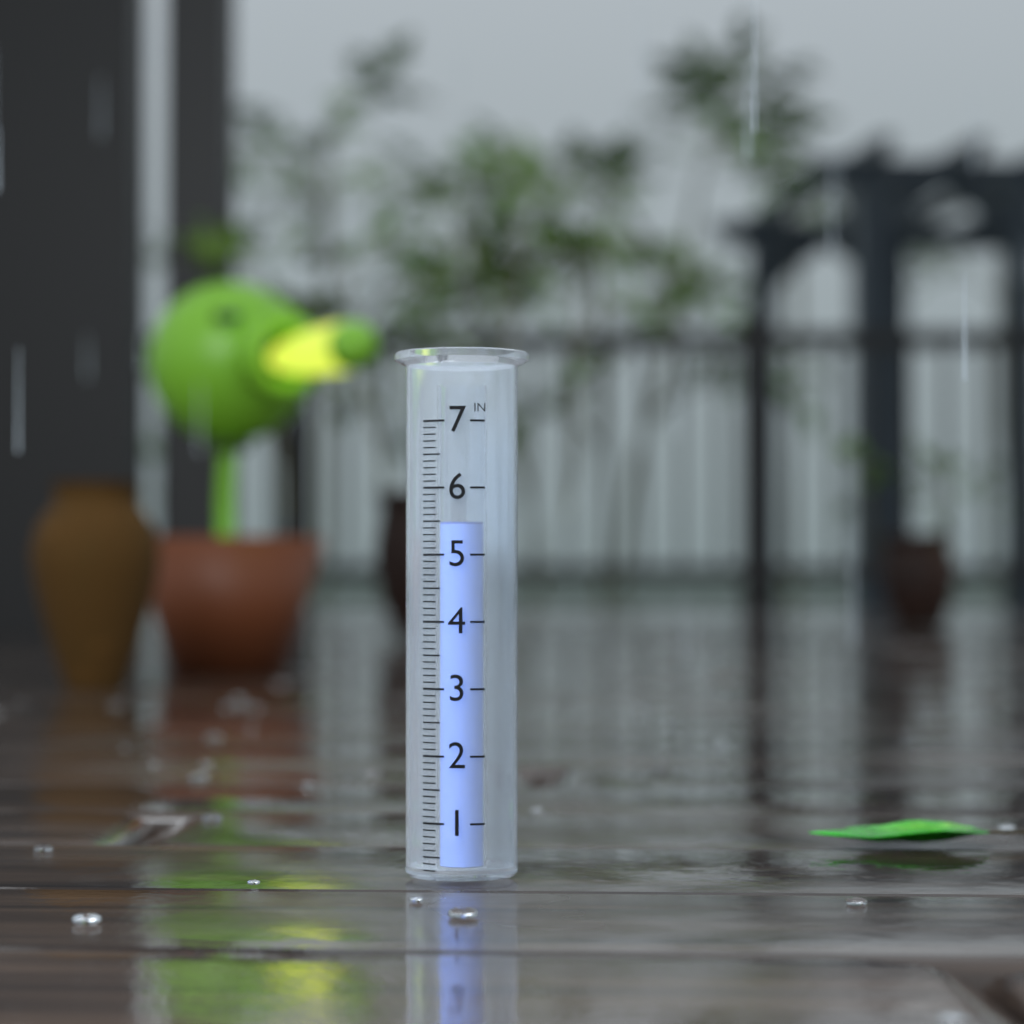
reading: 5.5 in
